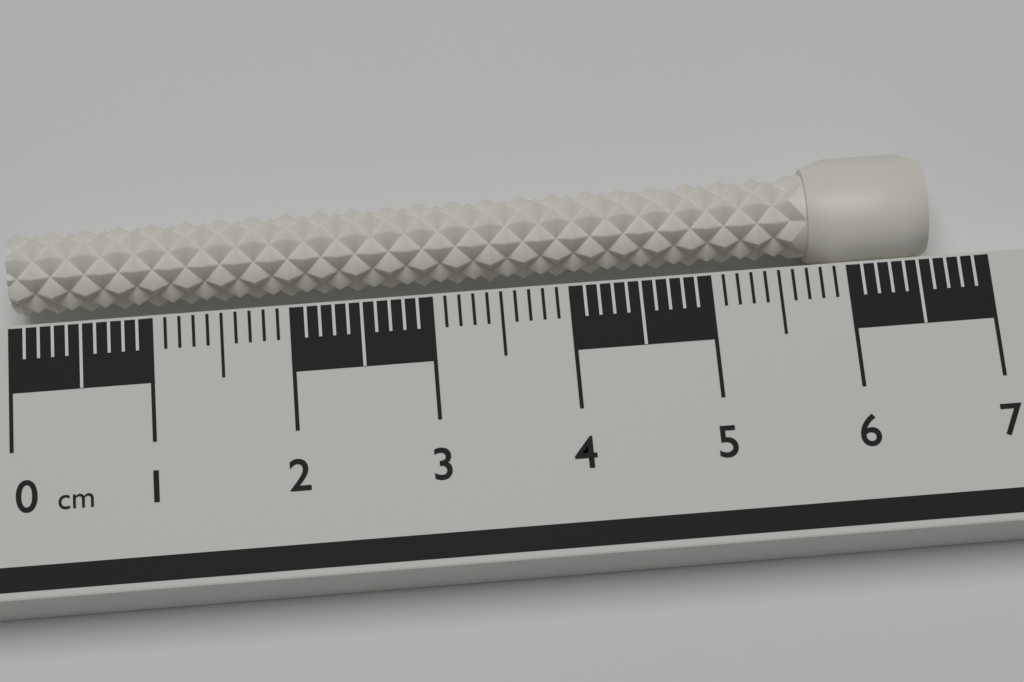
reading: 6.6 cm
